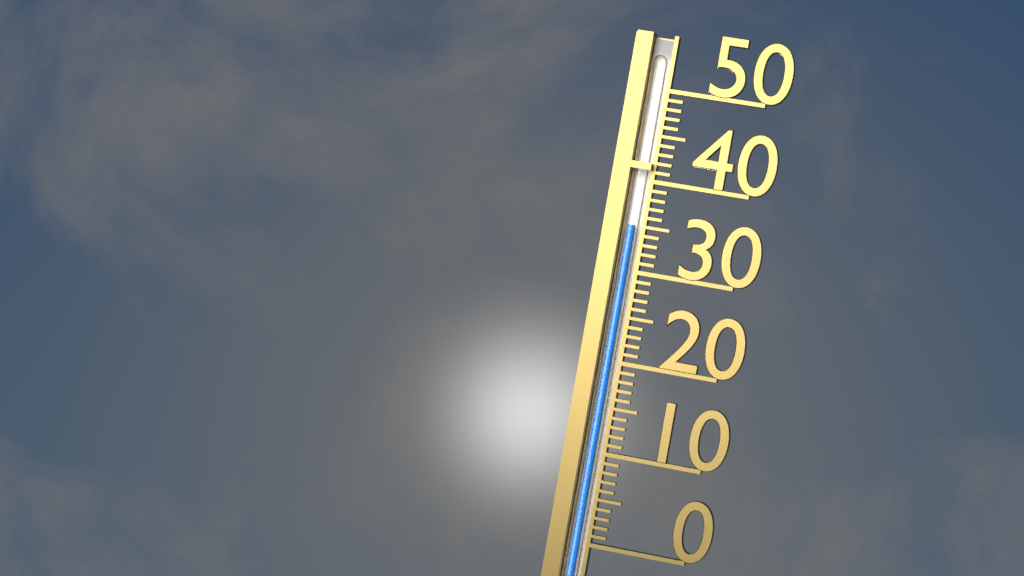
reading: 35 (no unit)
